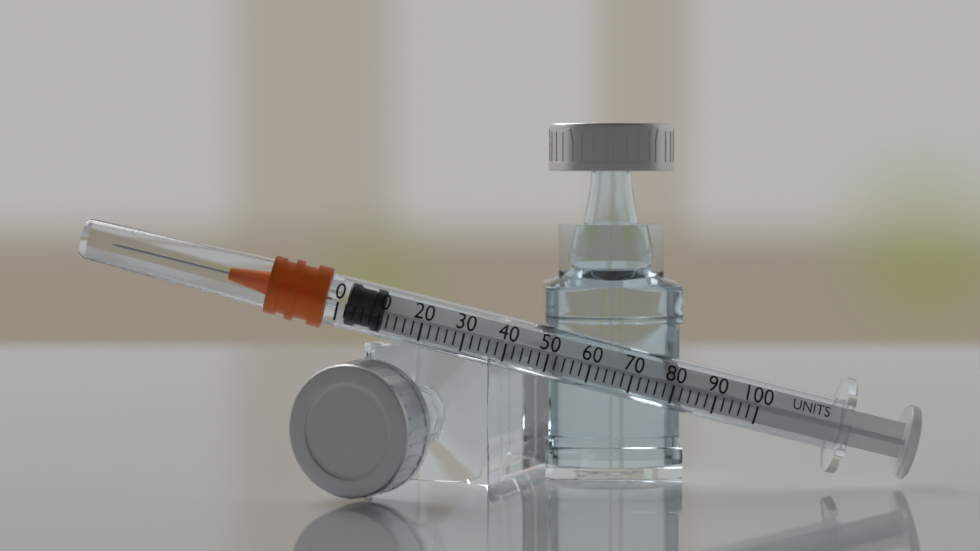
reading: 2 units
